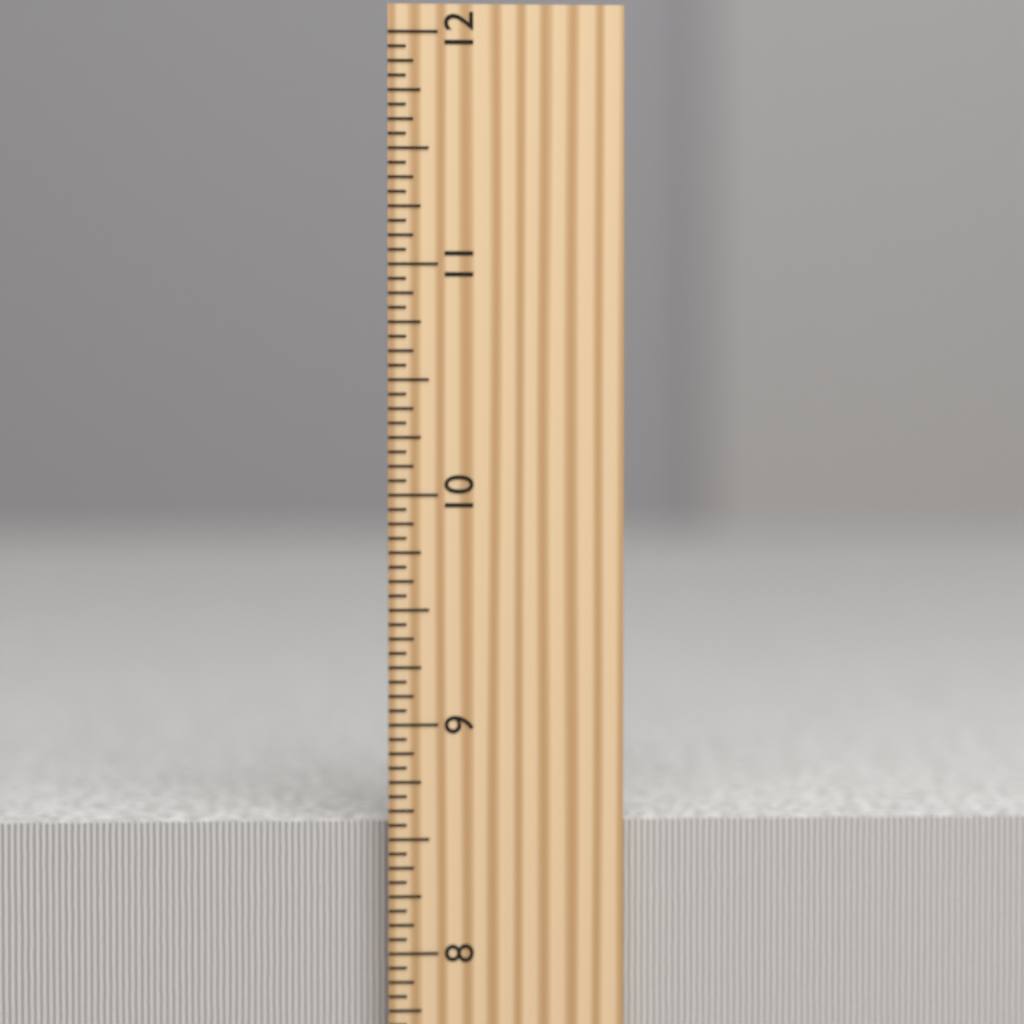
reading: 8.5625 inch
